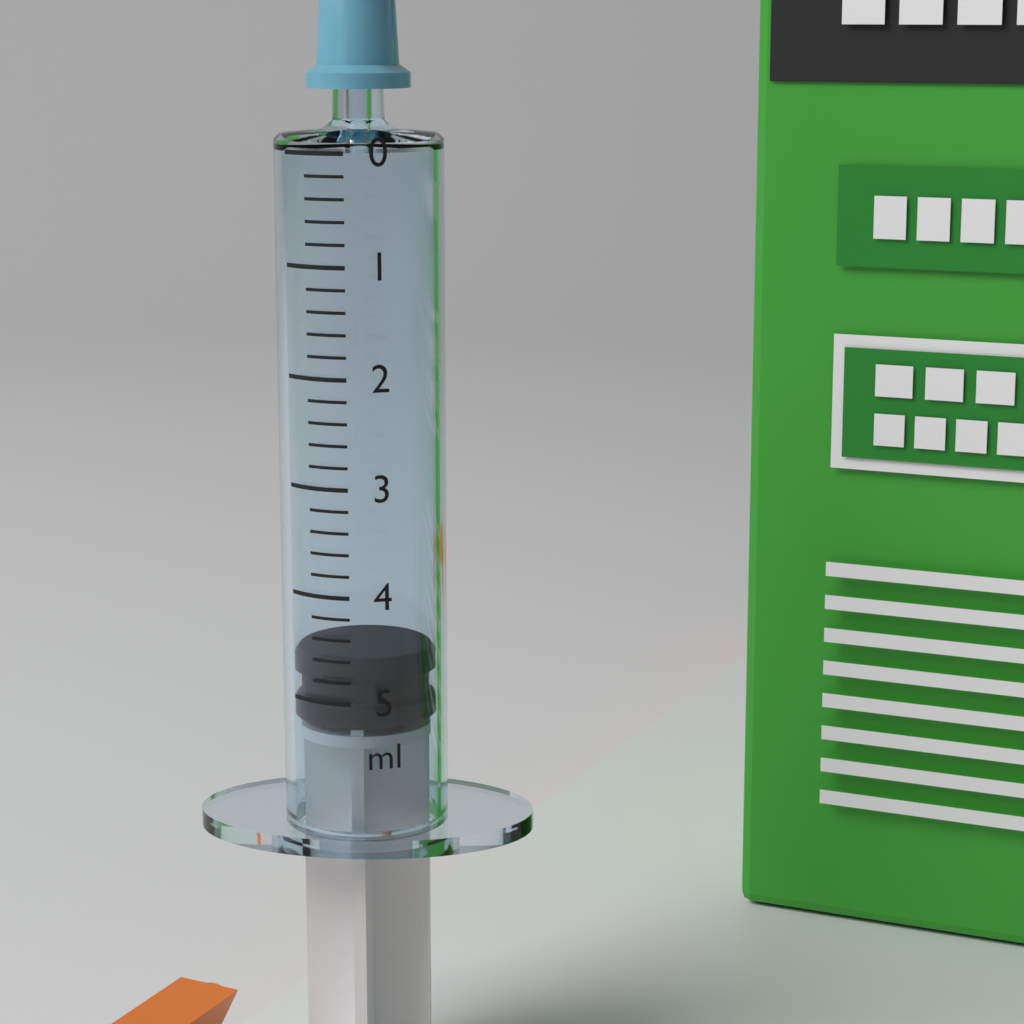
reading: 4.6 ml
